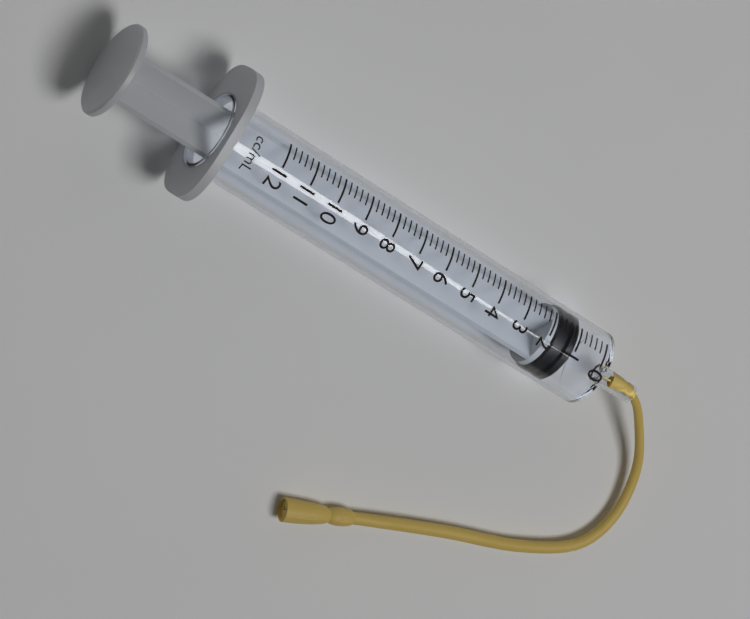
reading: 1.0 ml
